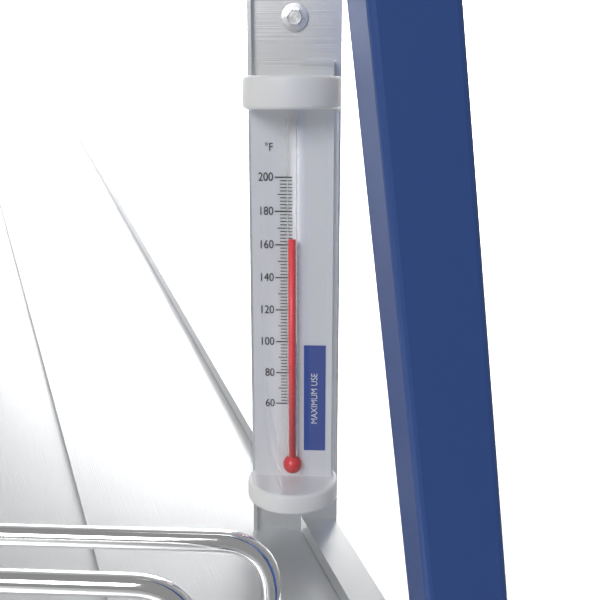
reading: 164 °F
